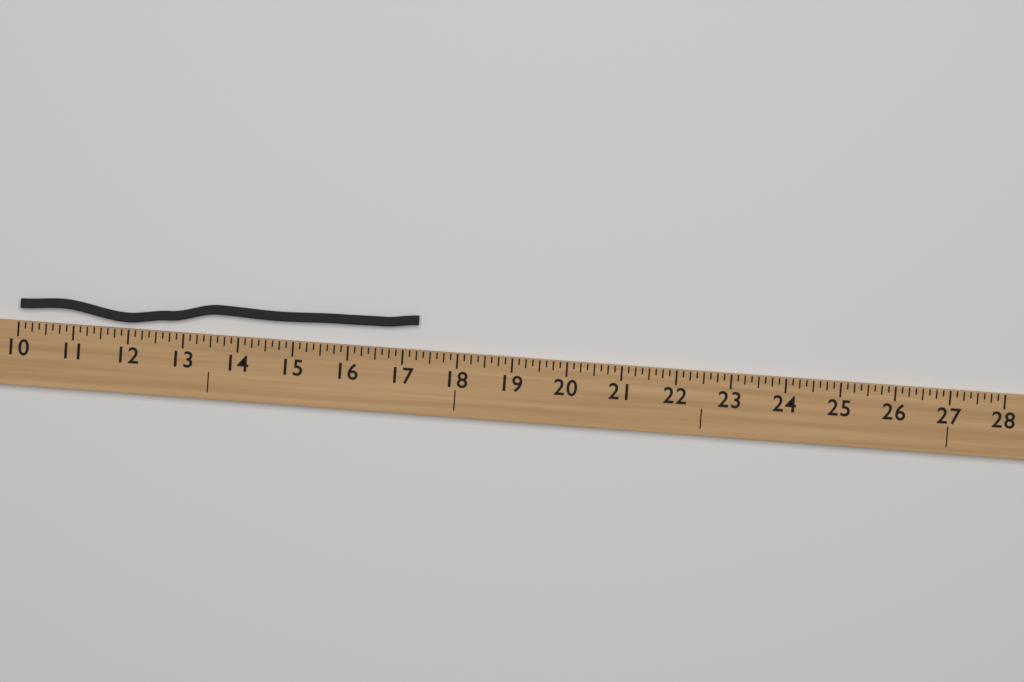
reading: 17.250 (no unit)
